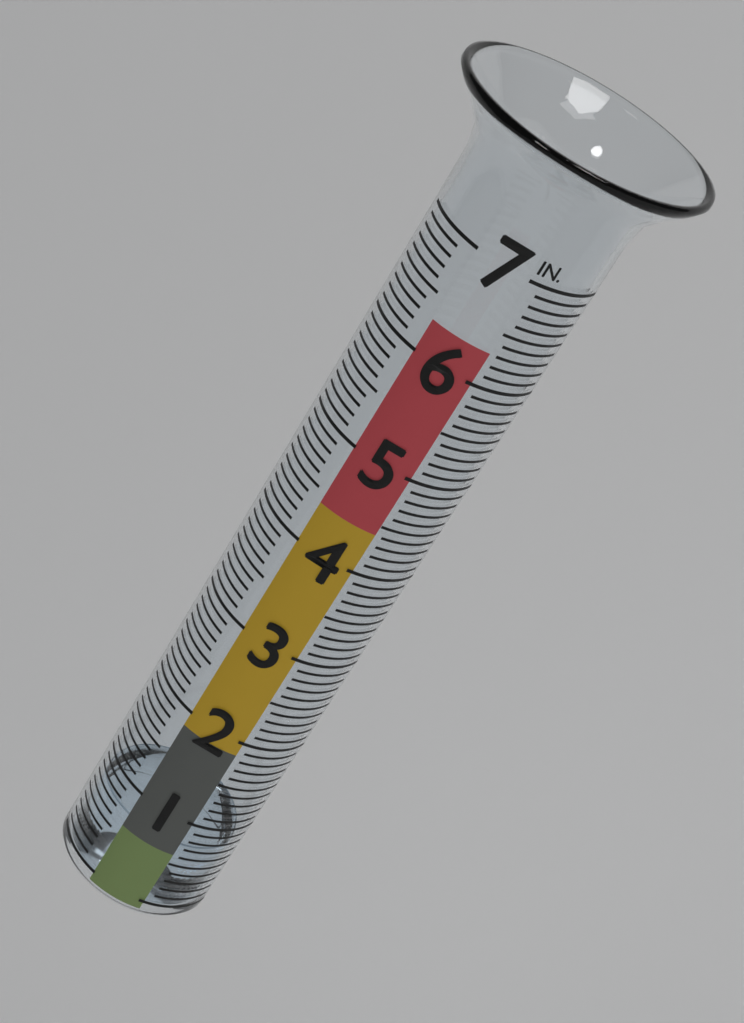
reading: 0.7 in
